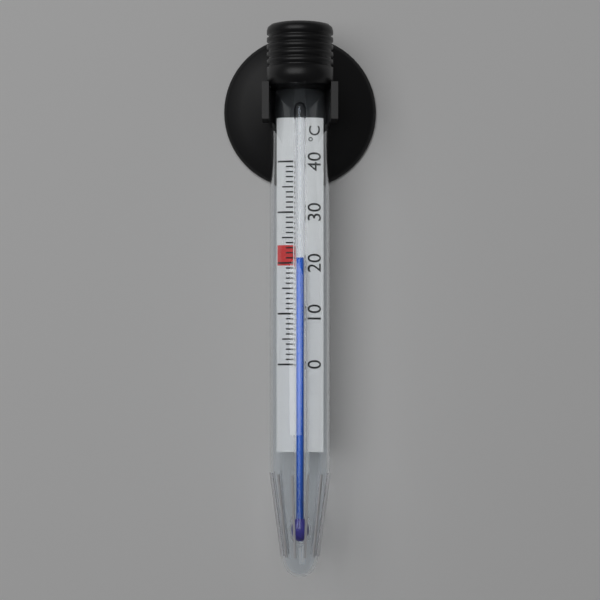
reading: 21 °C
